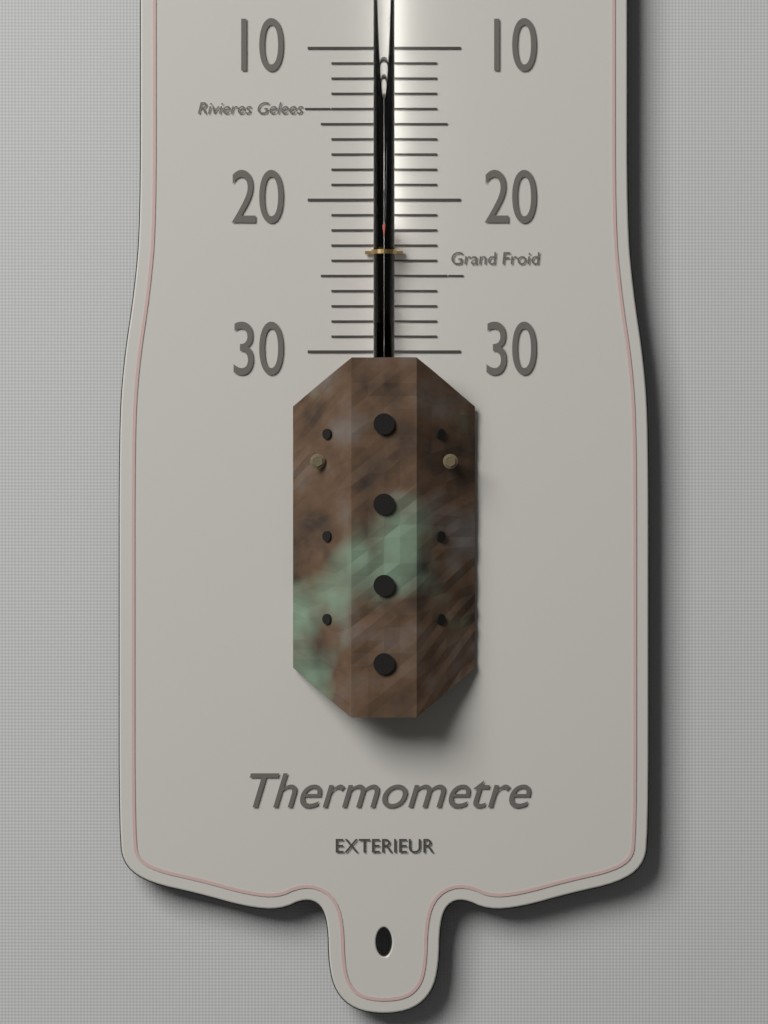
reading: 21.5 (no unit)
